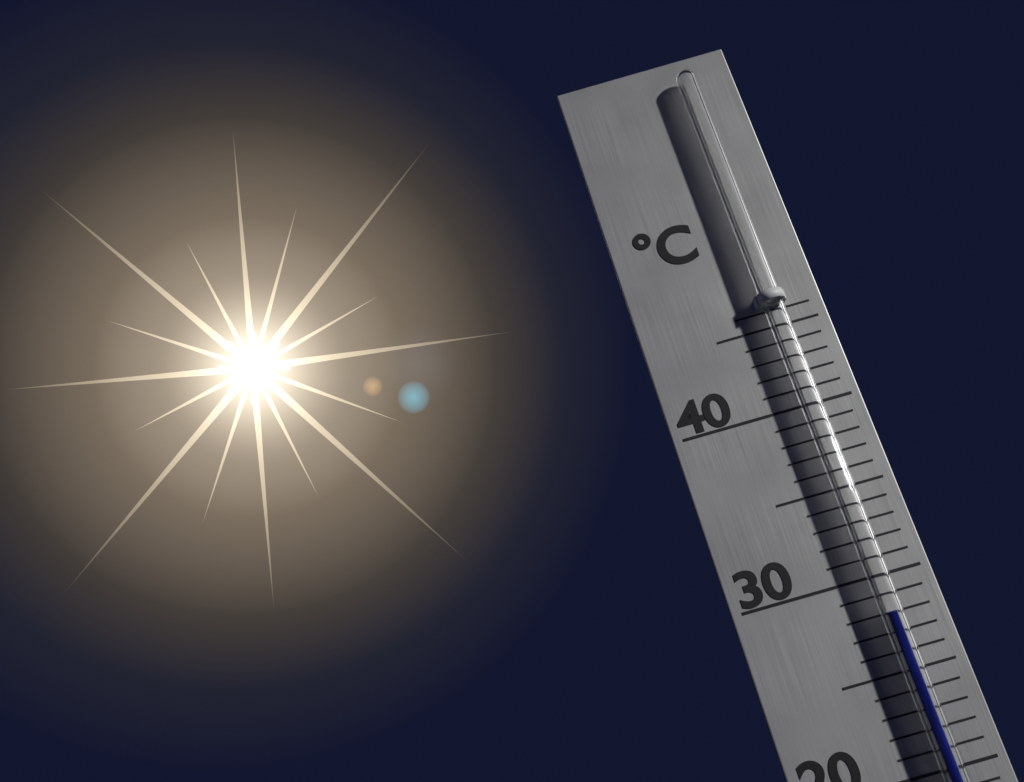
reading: 28 °C
